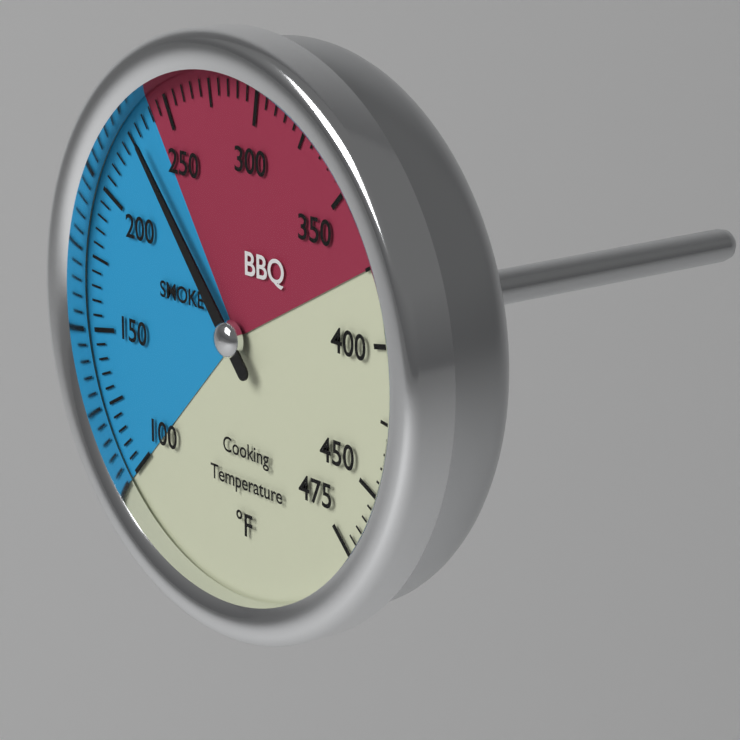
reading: 230 °F
